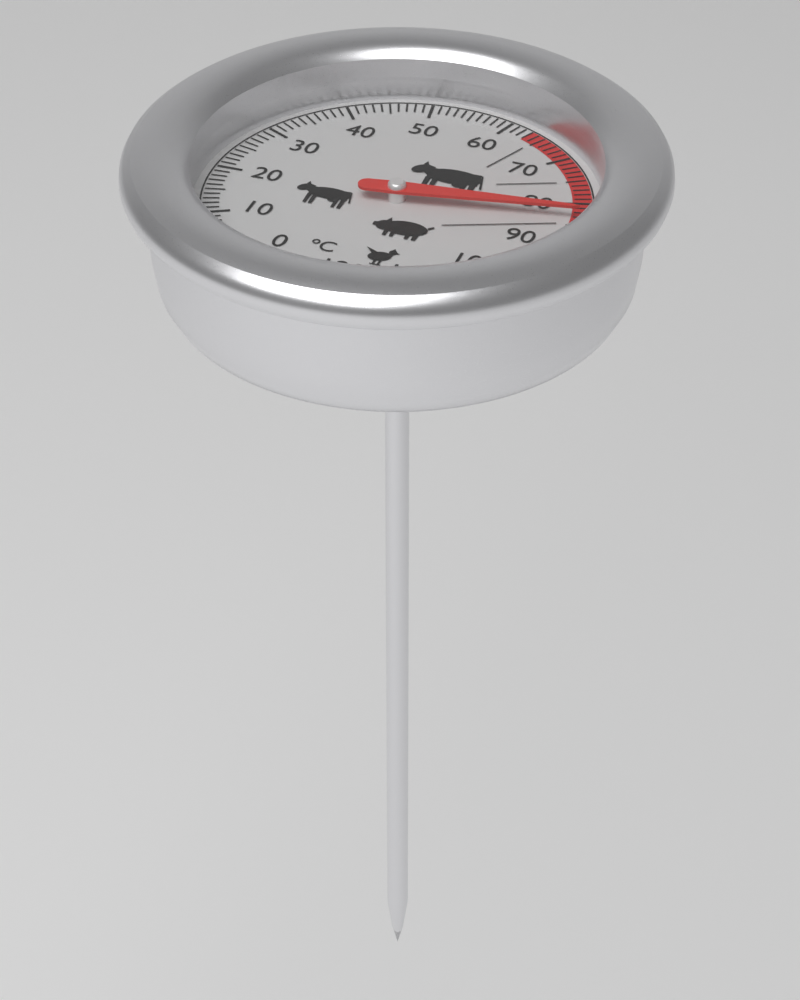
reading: 83 °C
